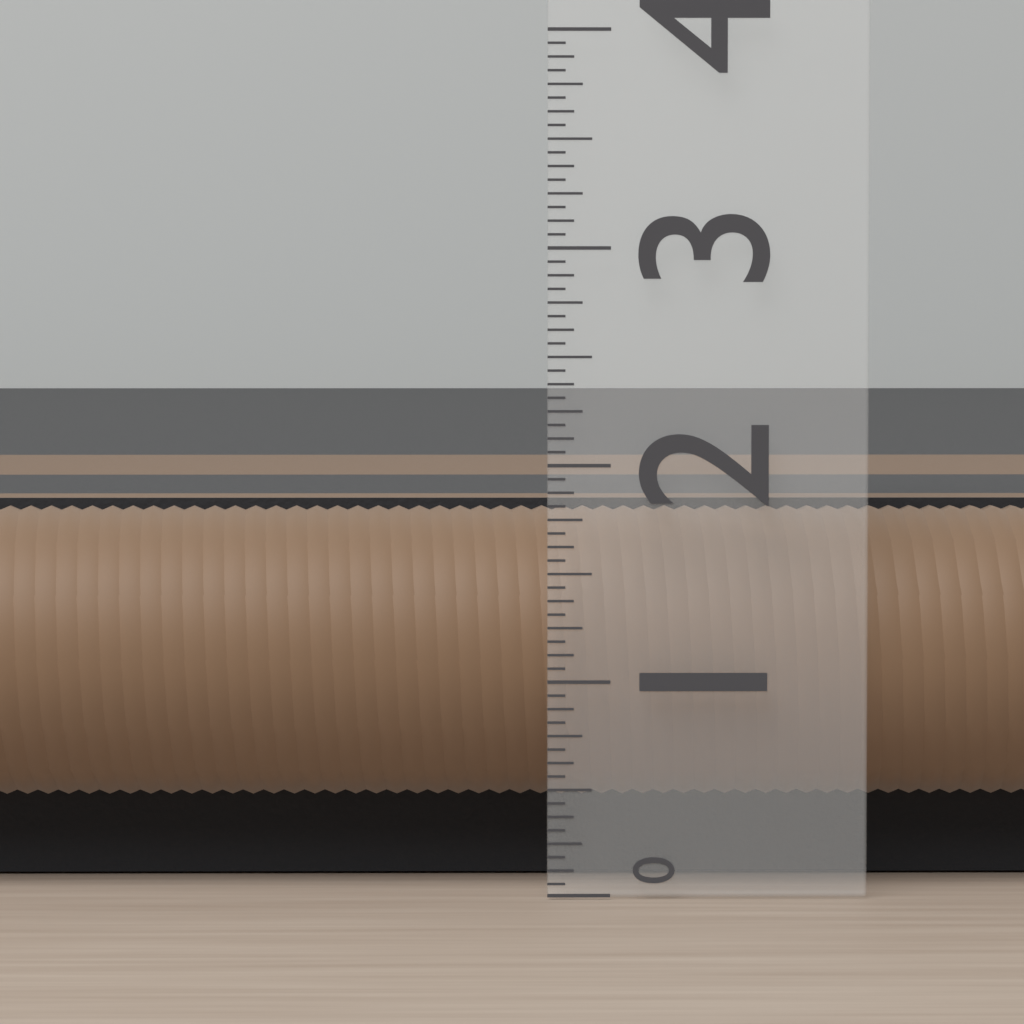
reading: 1.8125 (no unit)
